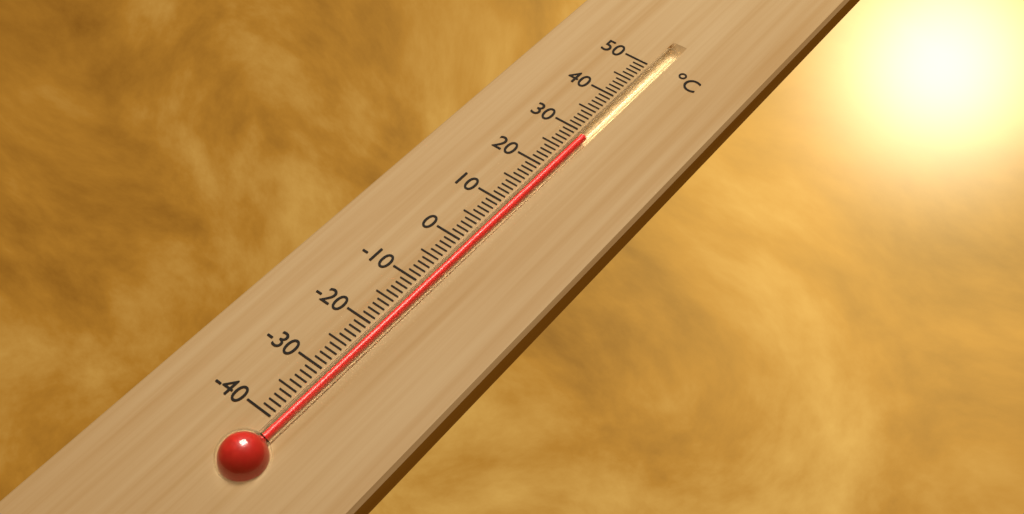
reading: 29 °C
